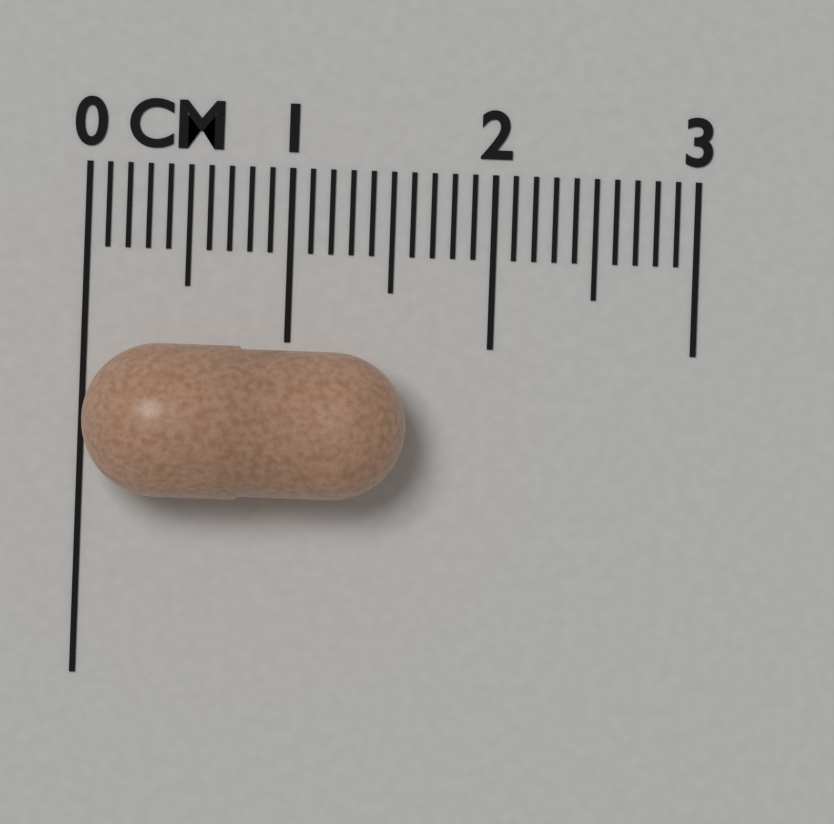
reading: 1.6 cm
